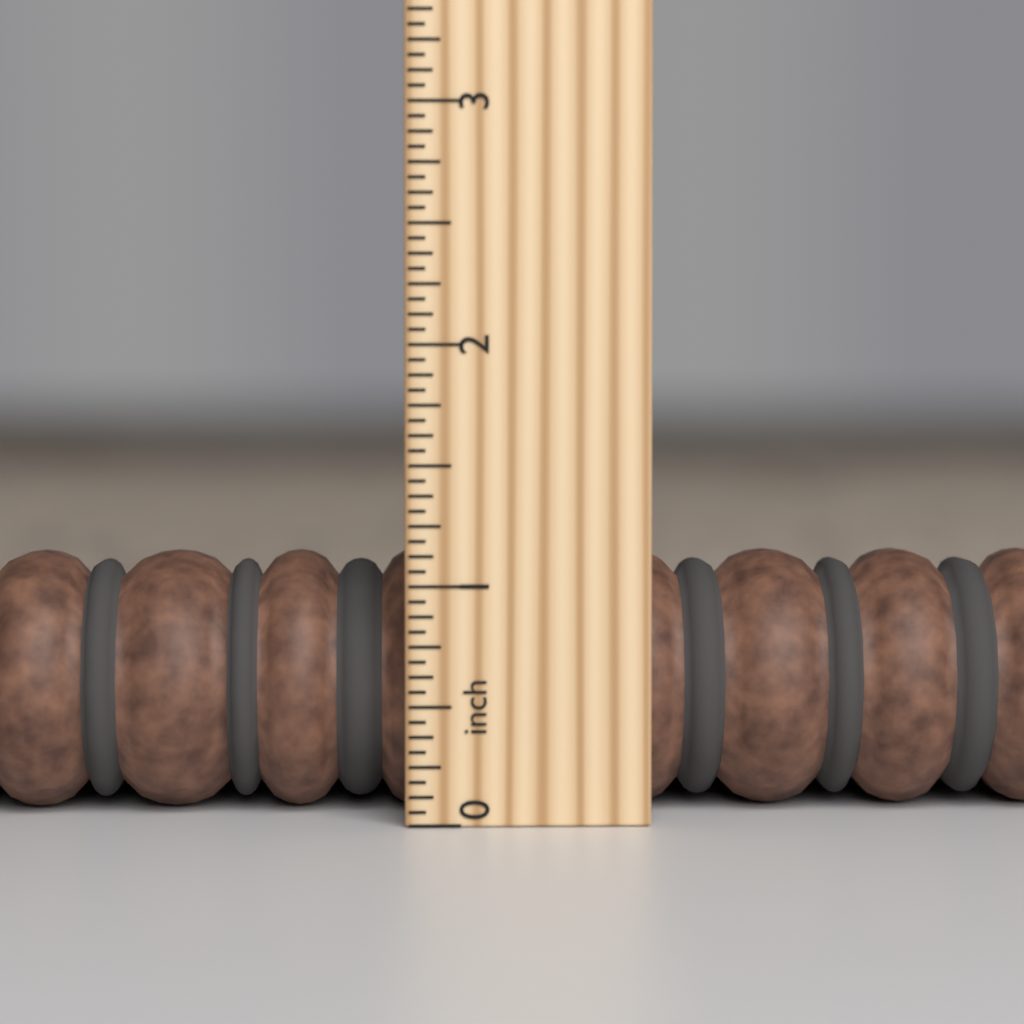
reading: 1.1250 inch
